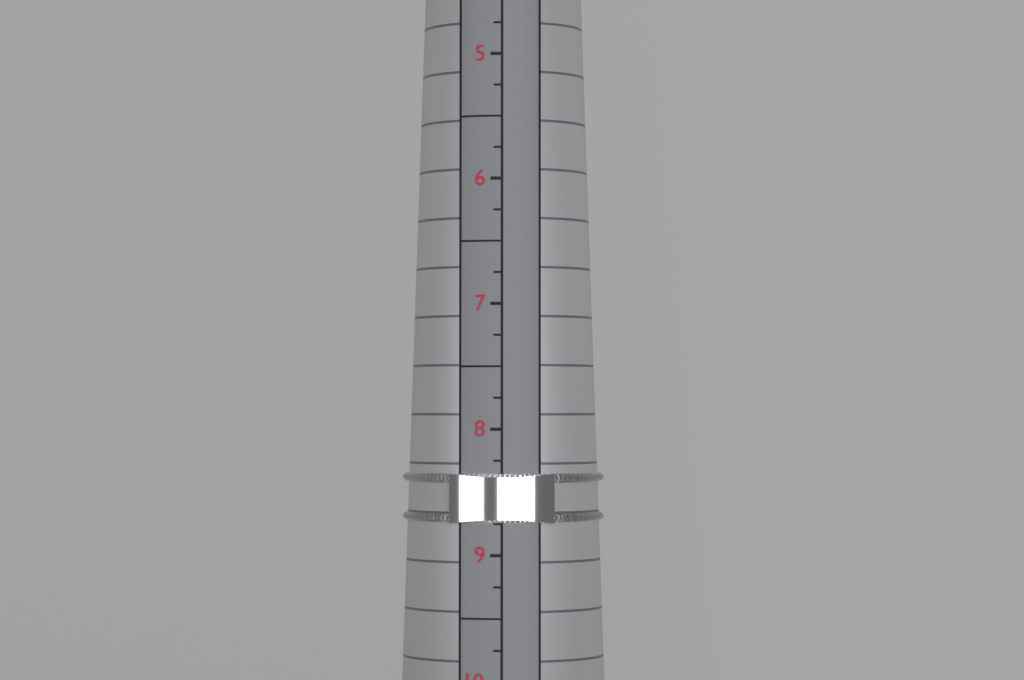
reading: 8.75 (no unit)
